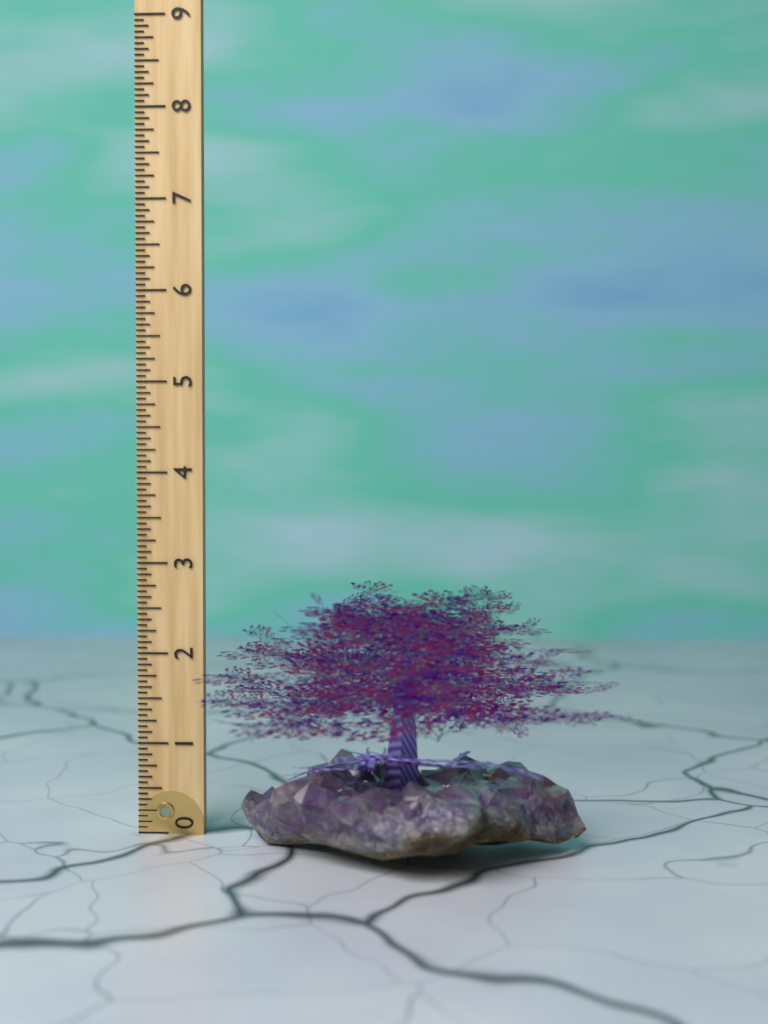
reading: 2.8750 (no unit)
